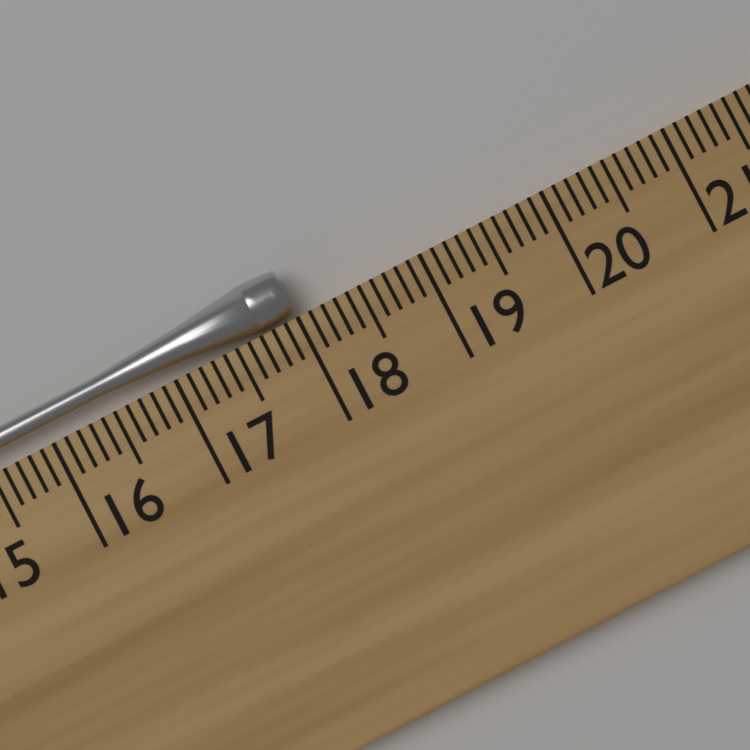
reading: 18.0 cm
